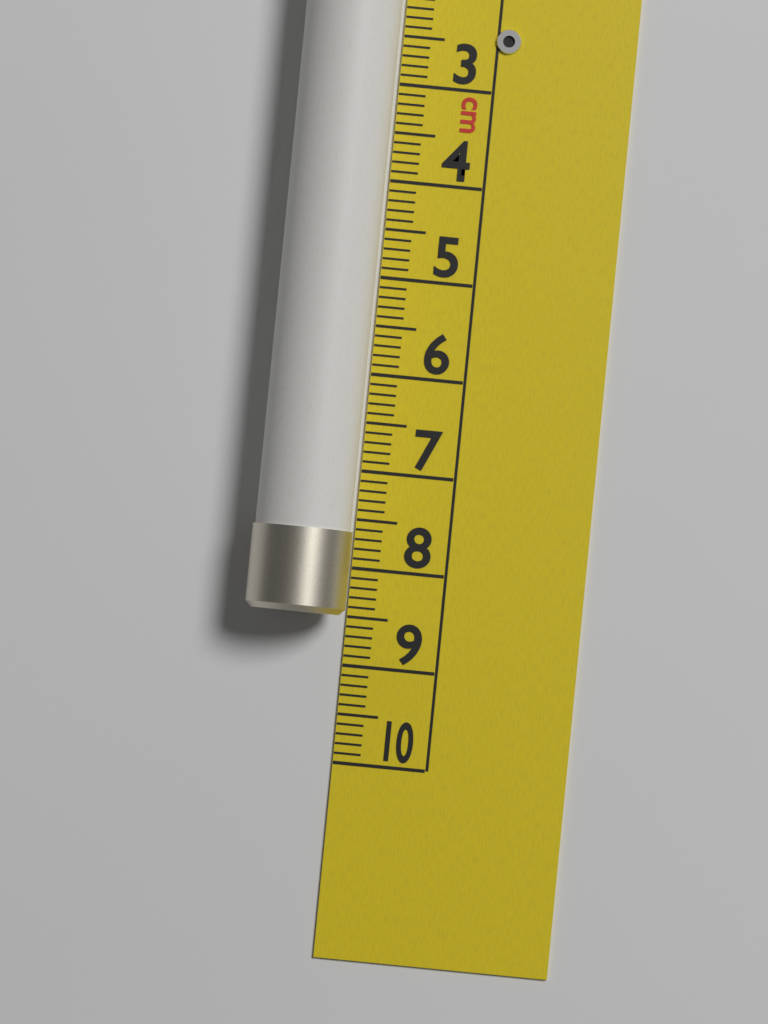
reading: 8.5 cm
